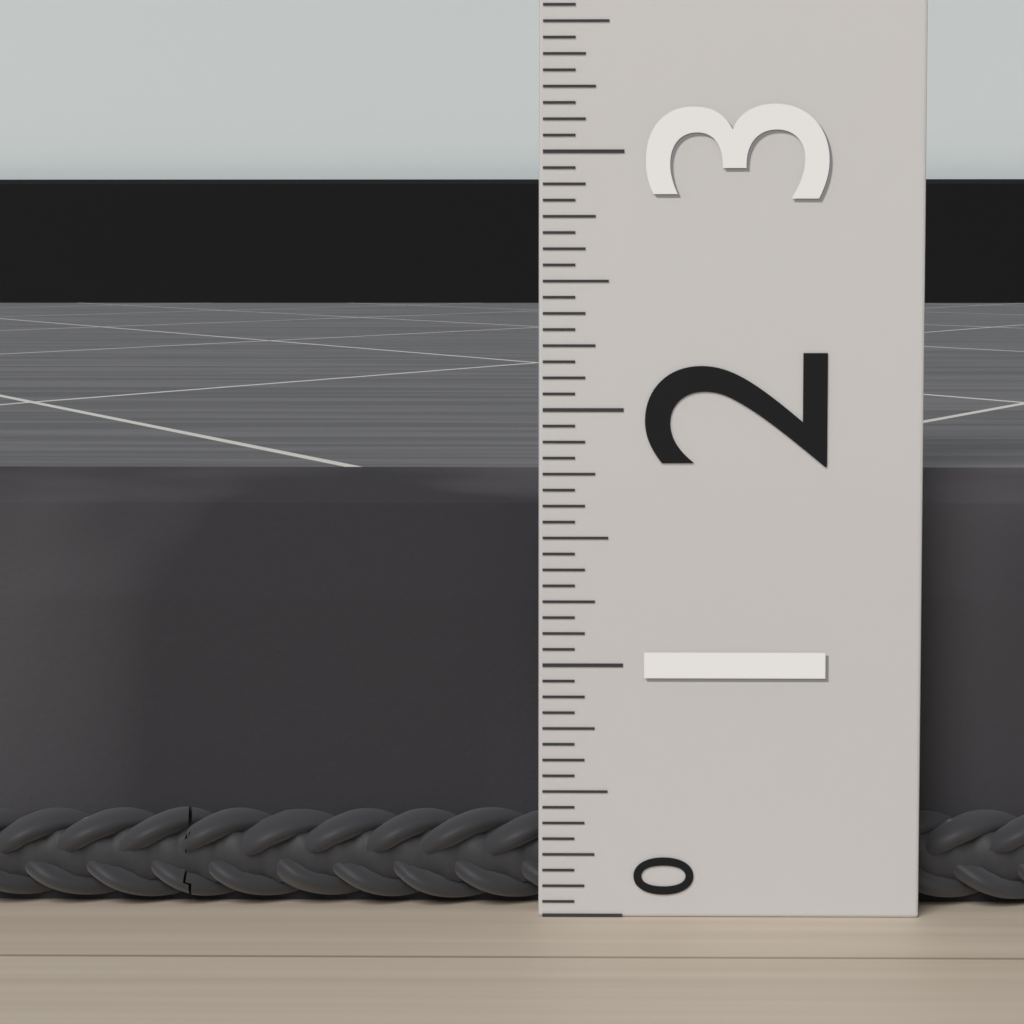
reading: 1.7500 (no unit)
